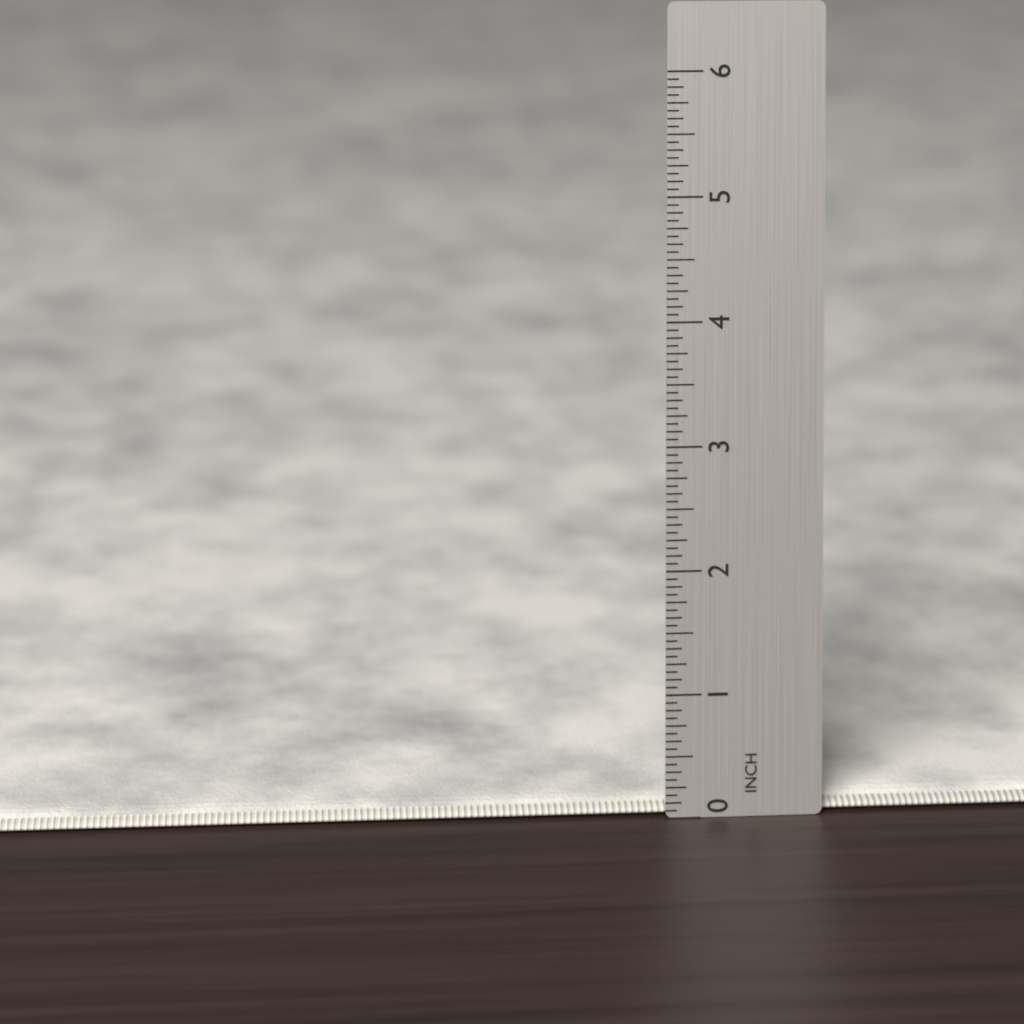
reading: 0.1250 in
